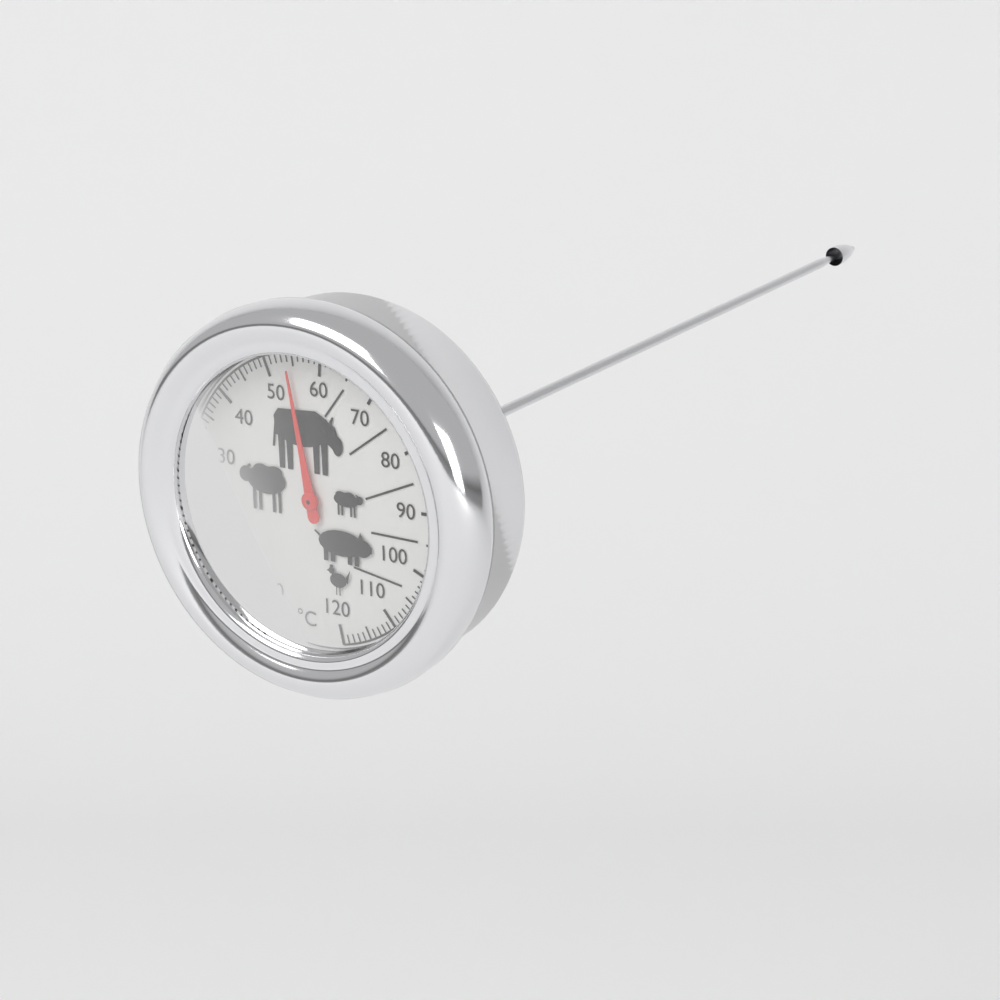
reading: 54 °C
